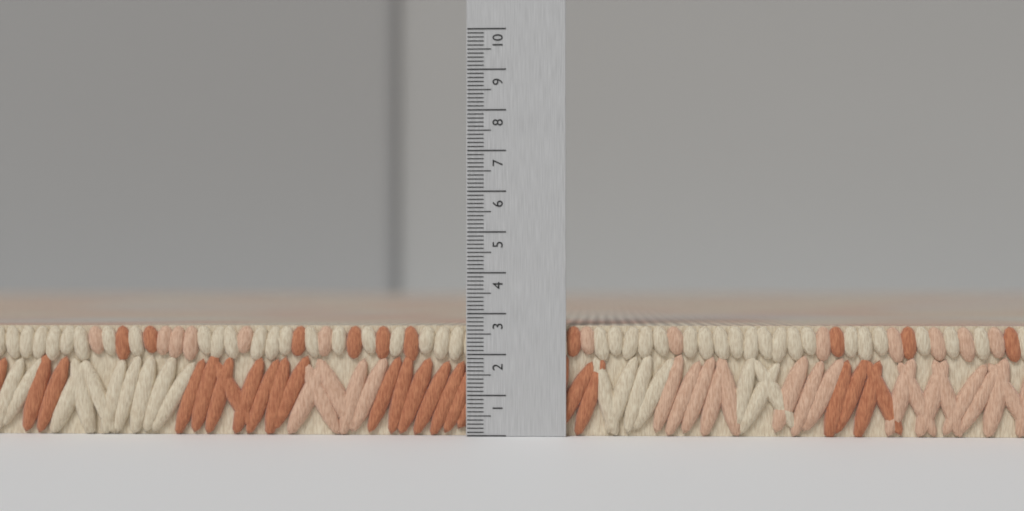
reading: 2.7 (no unit)
